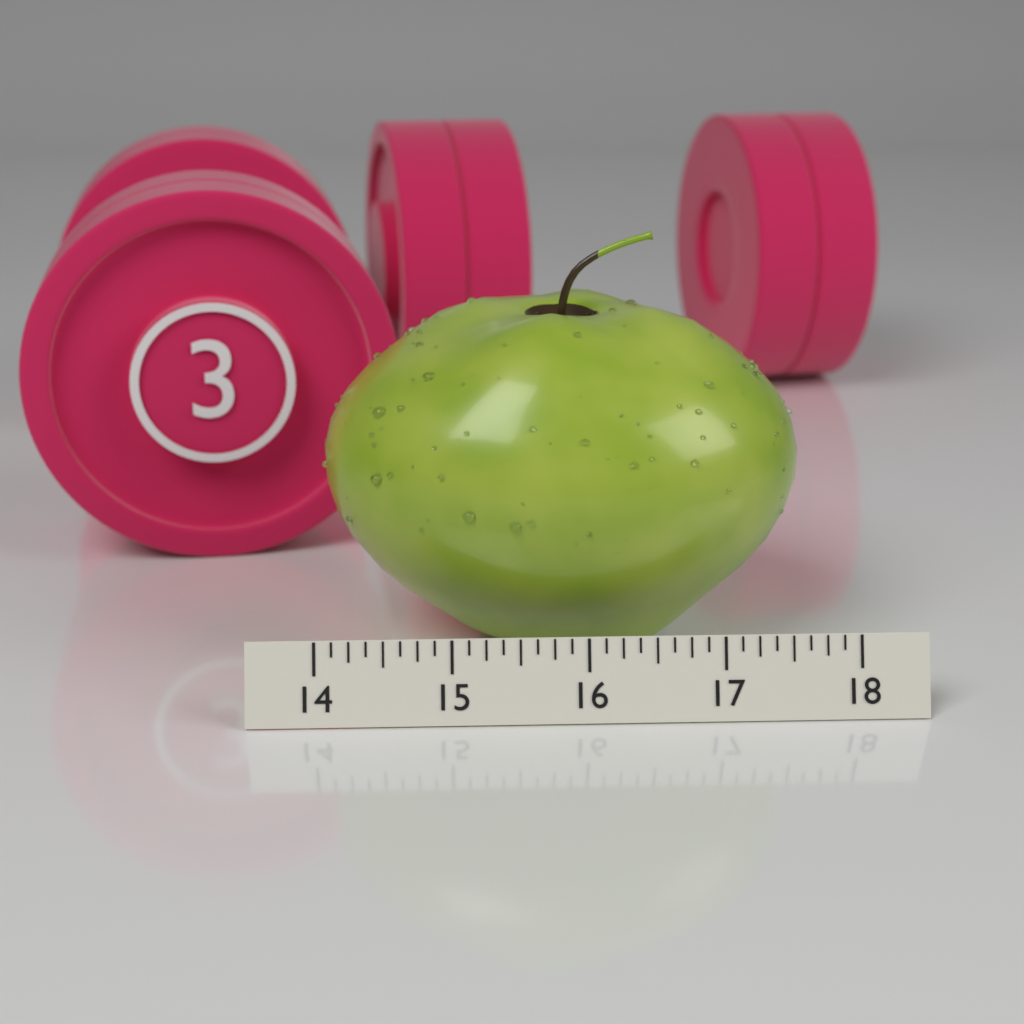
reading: 17.750 (no unit)
